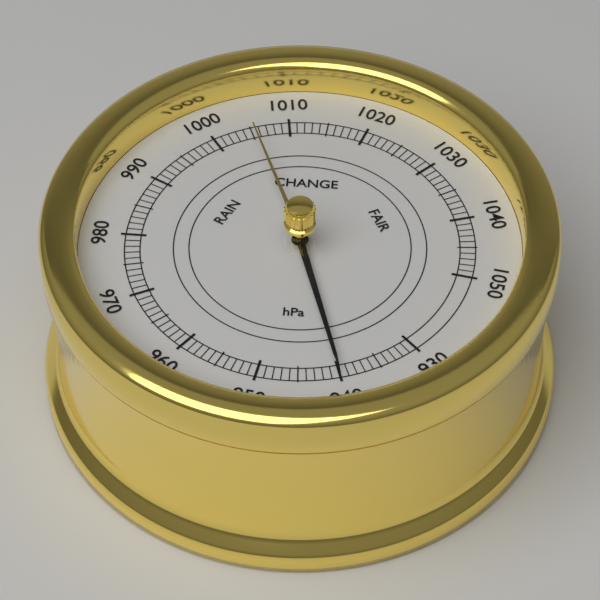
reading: 940 hPa
